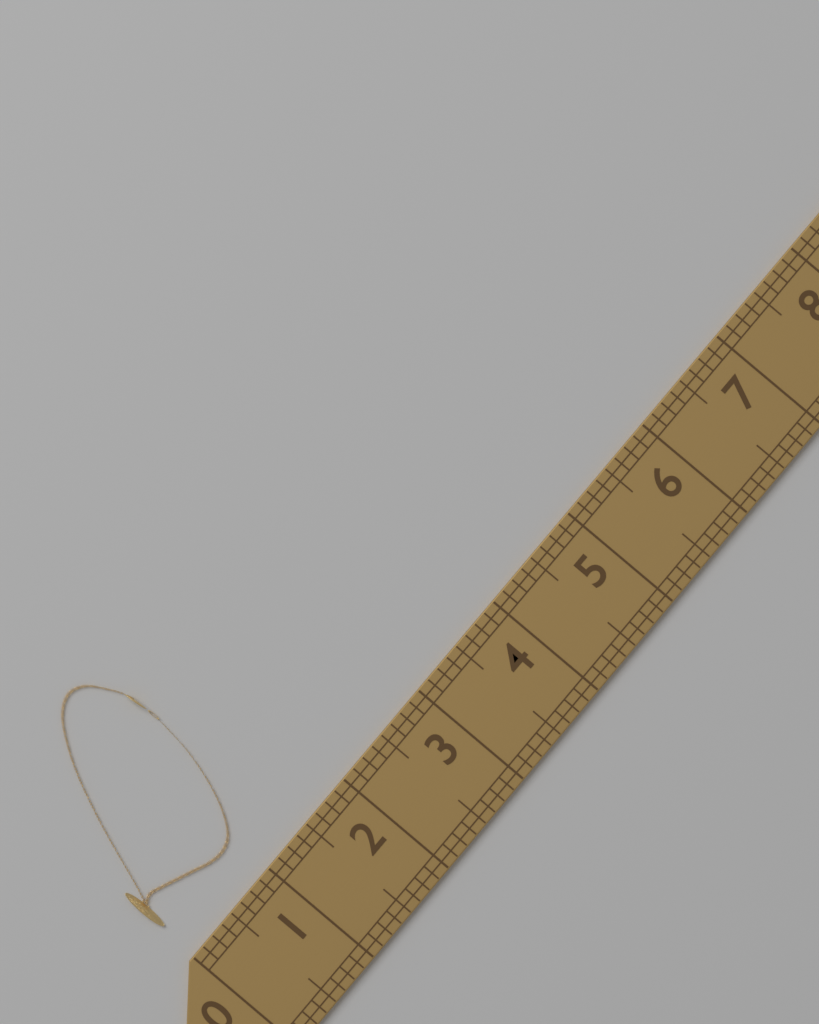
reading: 1.375 (no unit)
